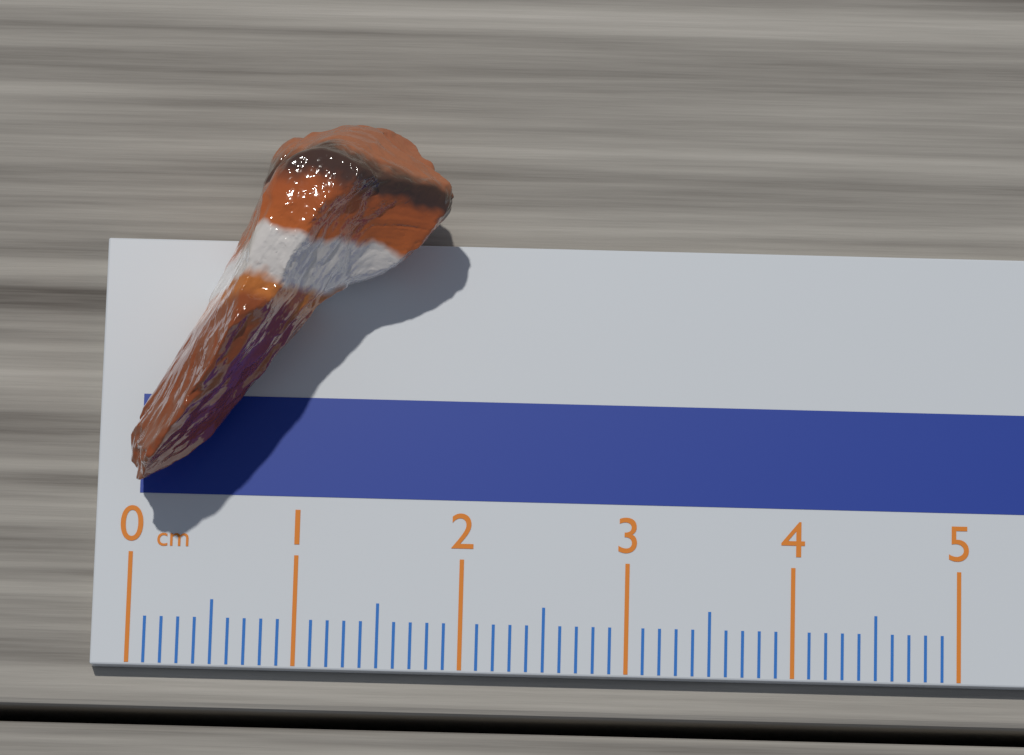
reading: 1.9 cm
